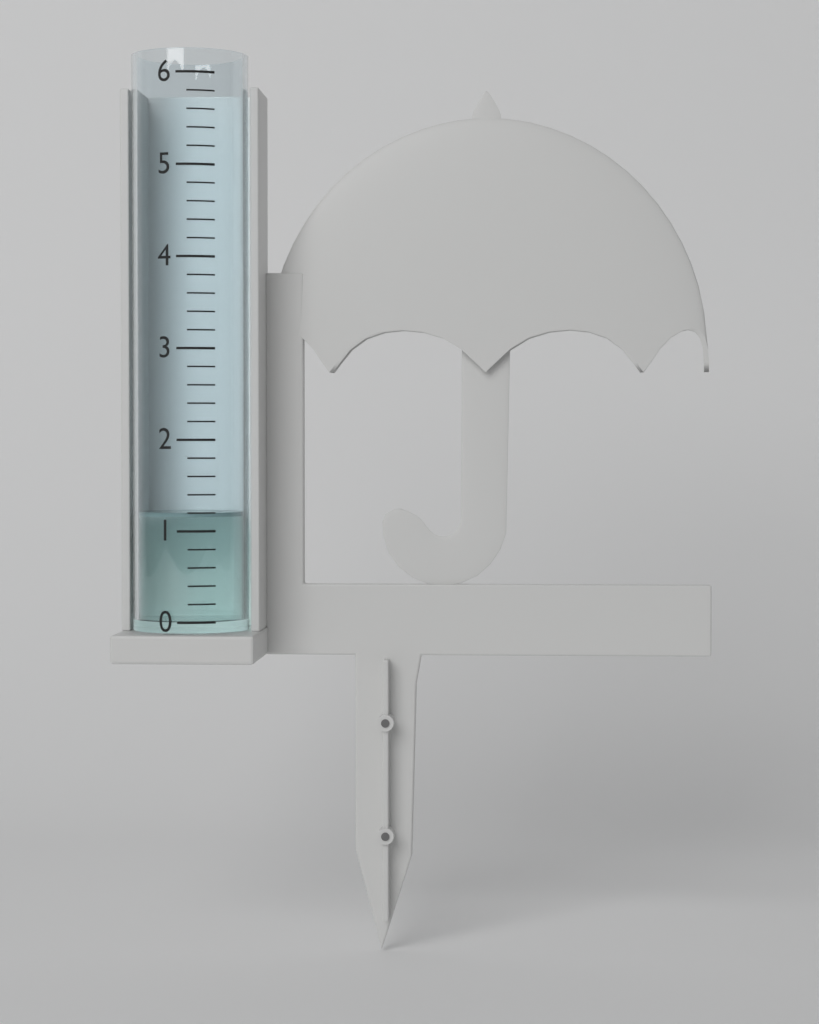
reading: 1.2 (no unit)
